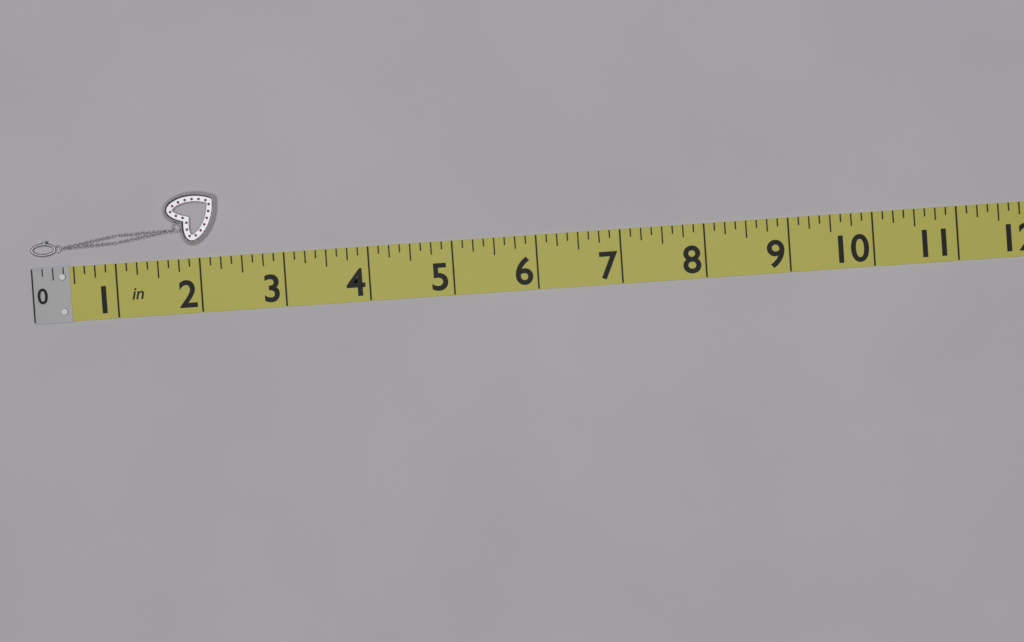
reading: 2.250 in
